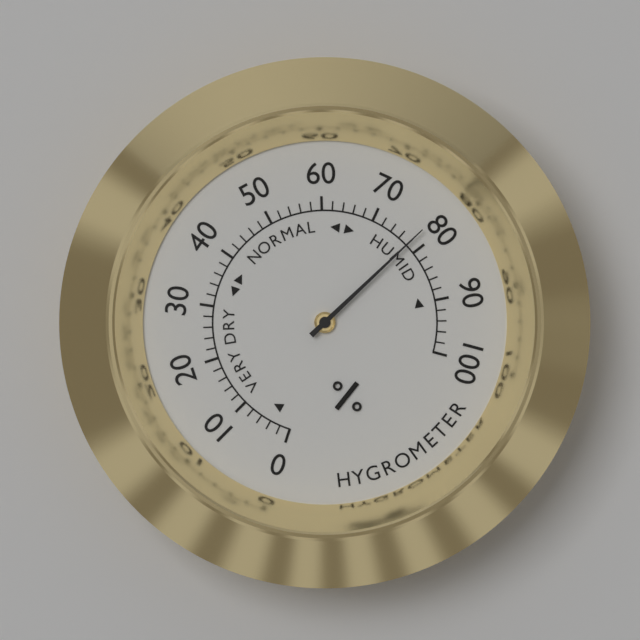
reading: 78 %
